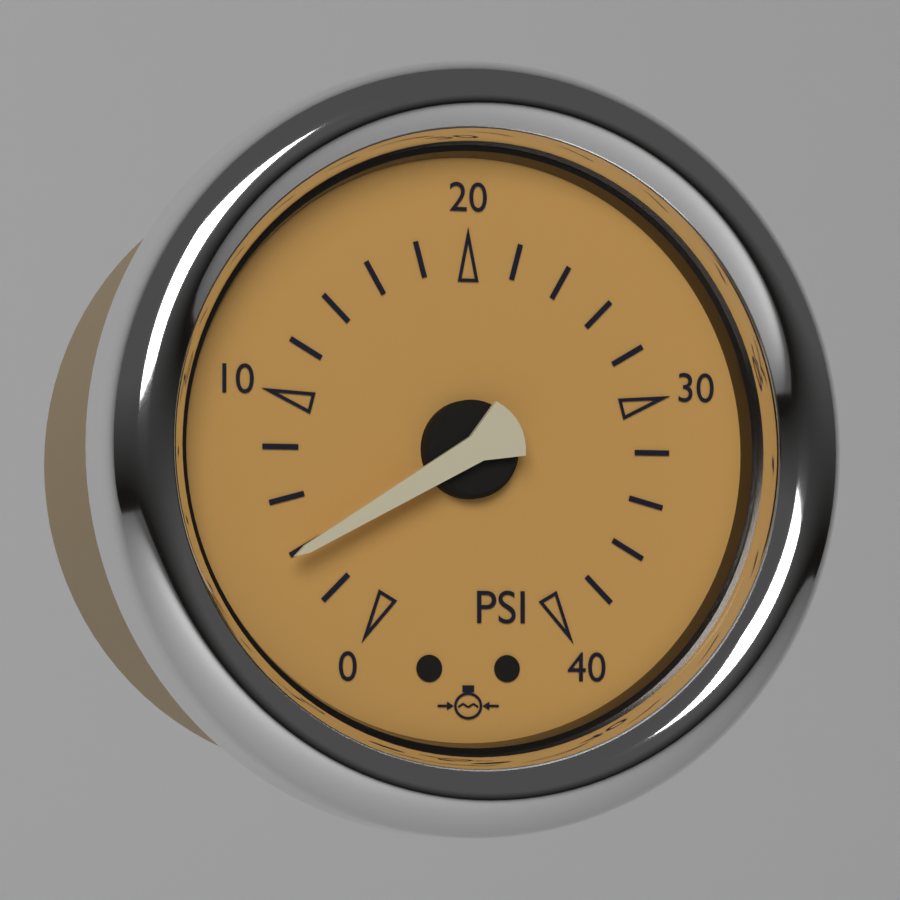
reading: 4 psi
